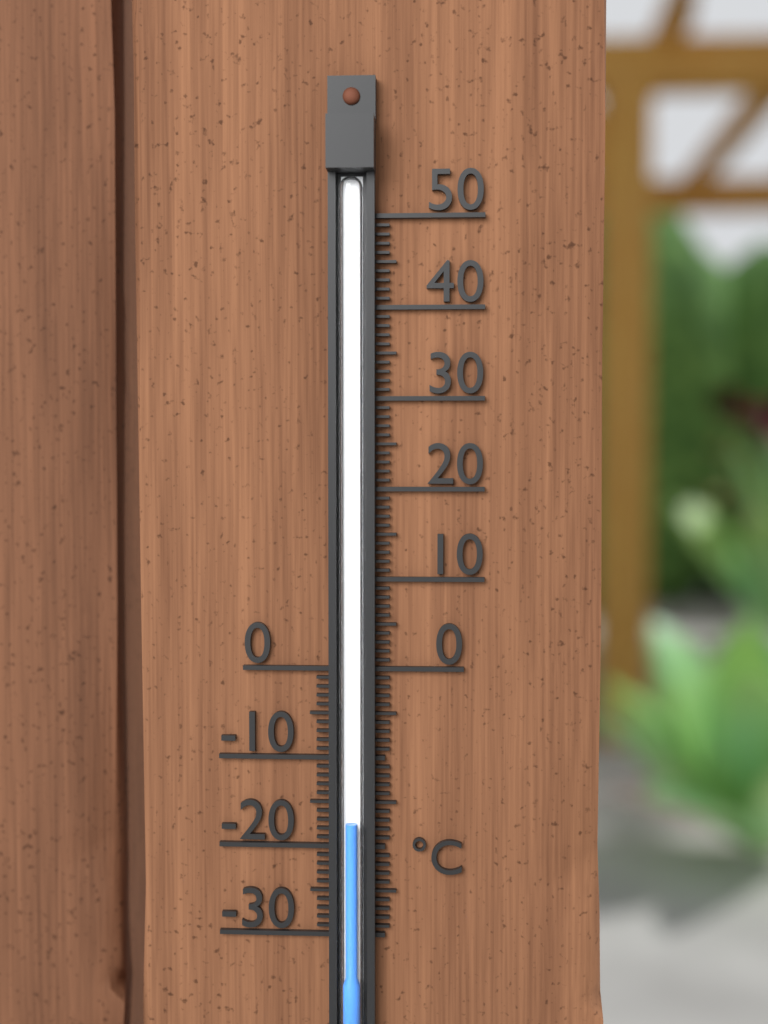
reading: -17 °C
